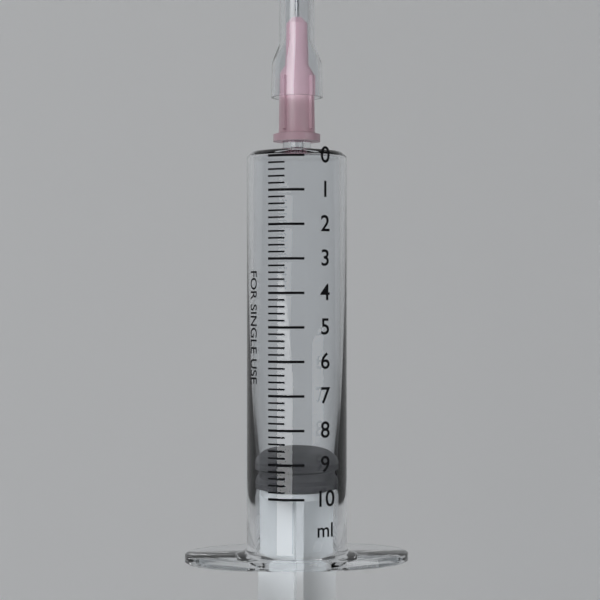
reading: 9.0 ml
